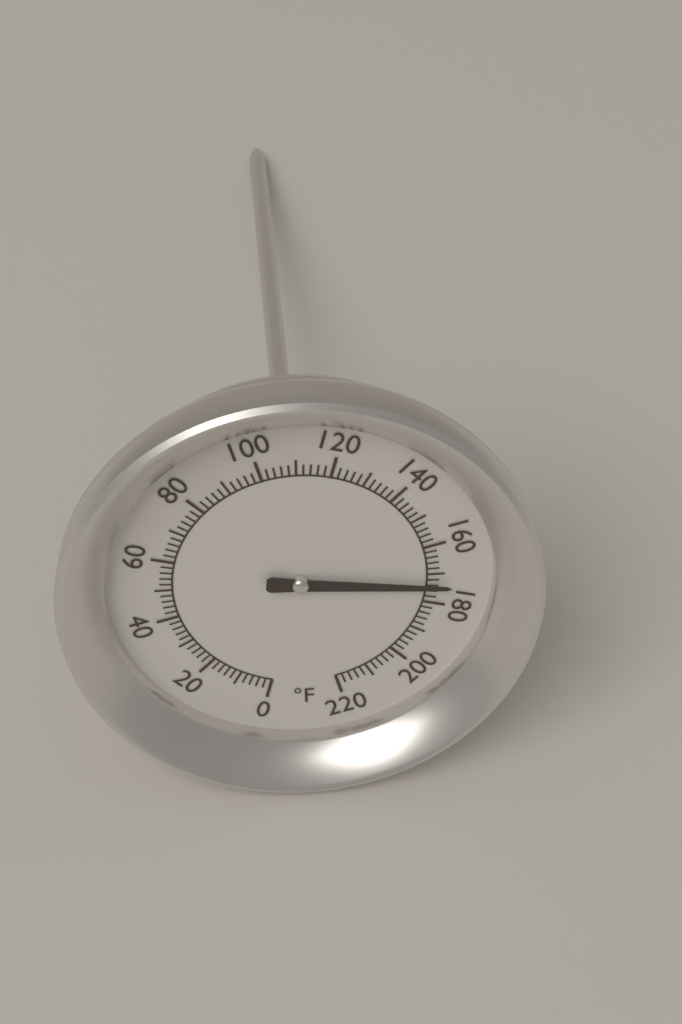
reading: 174 °F
